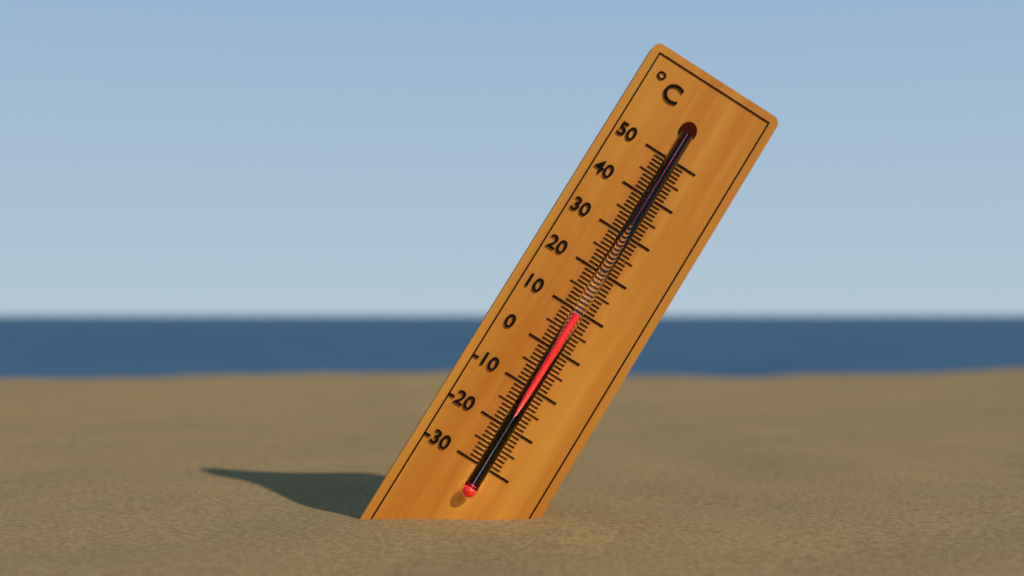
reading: 9 °C
